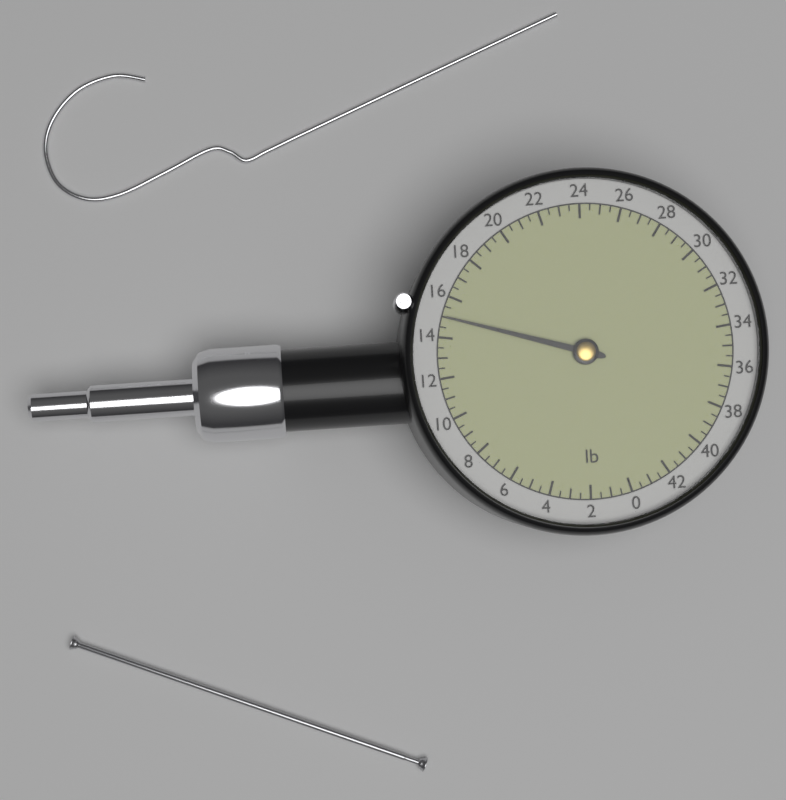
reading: 15.0 lb
